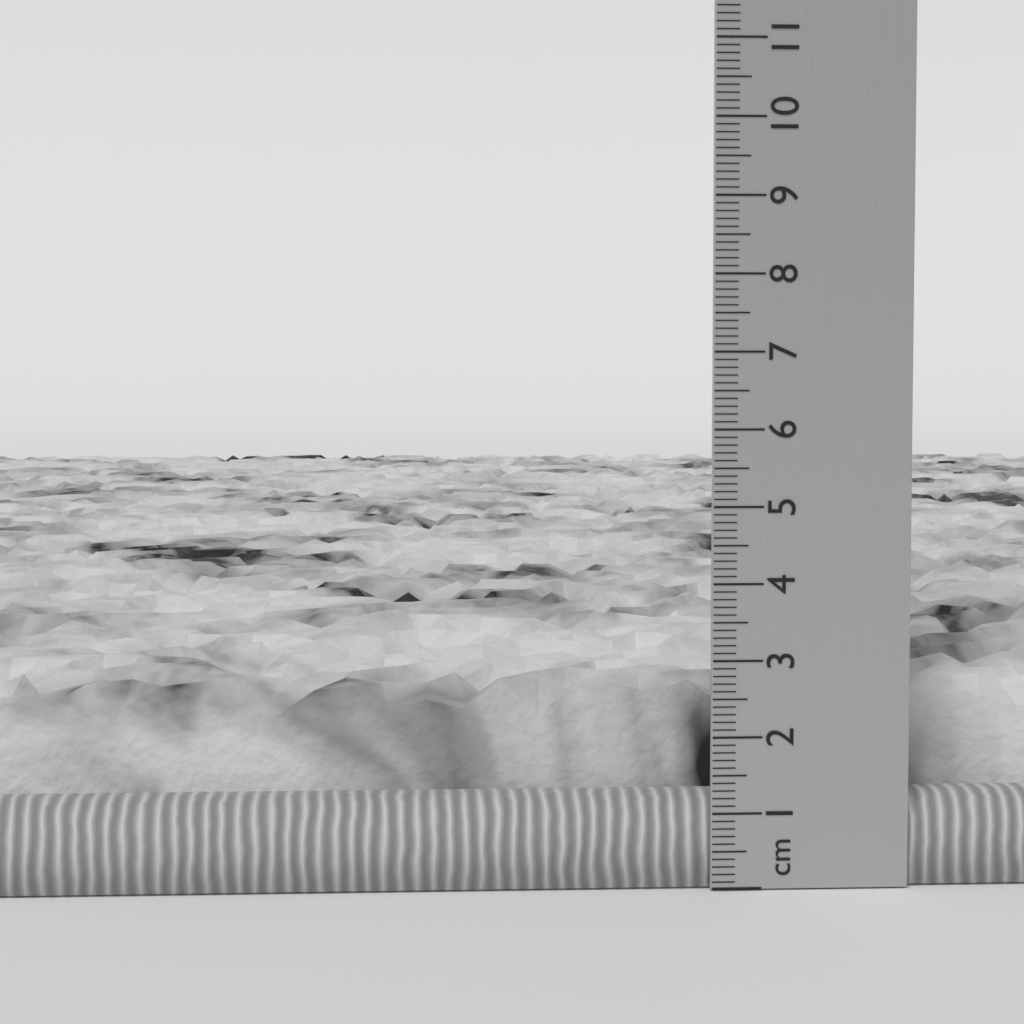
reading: 2.6 cm
